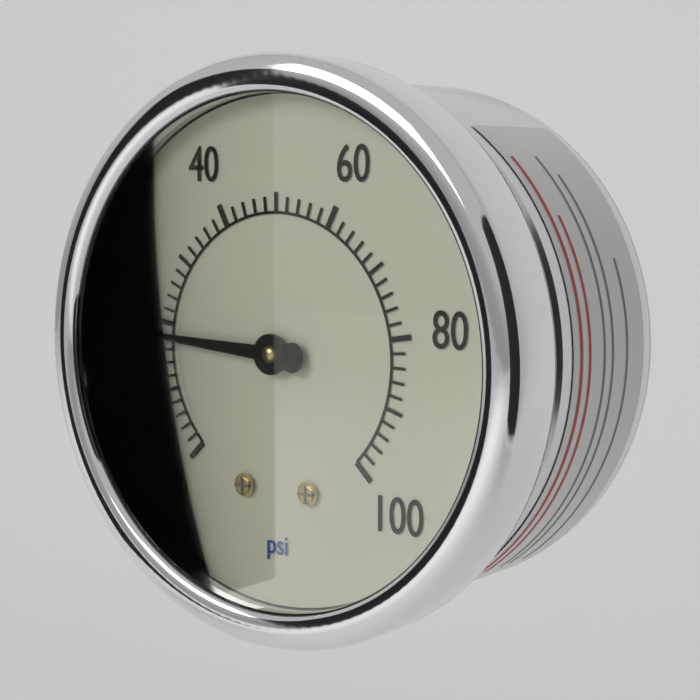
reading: 18 psi
